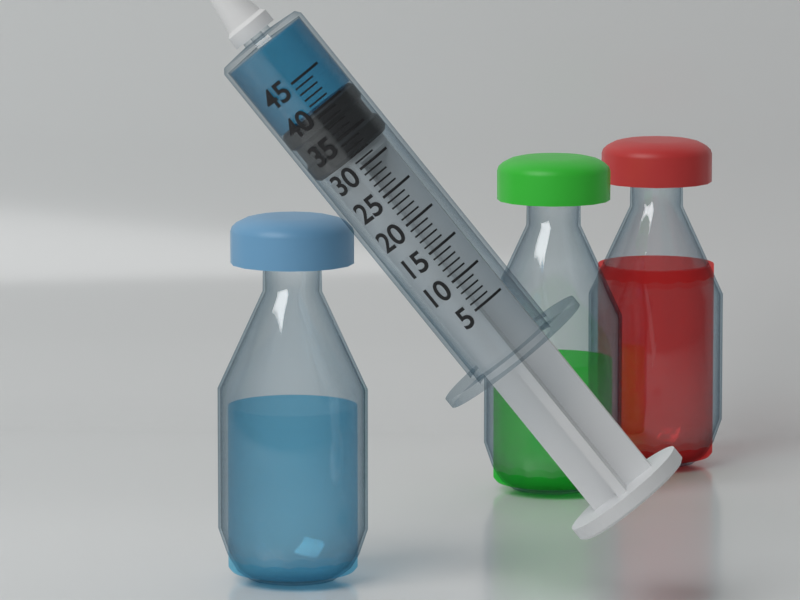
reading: 40 (no unit)
